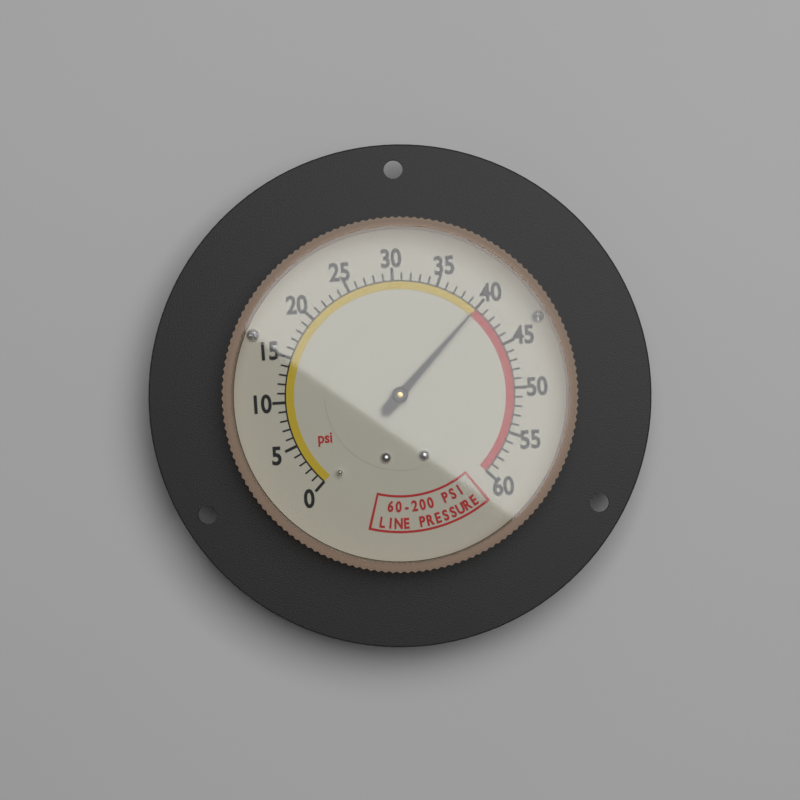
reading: 40 psi
